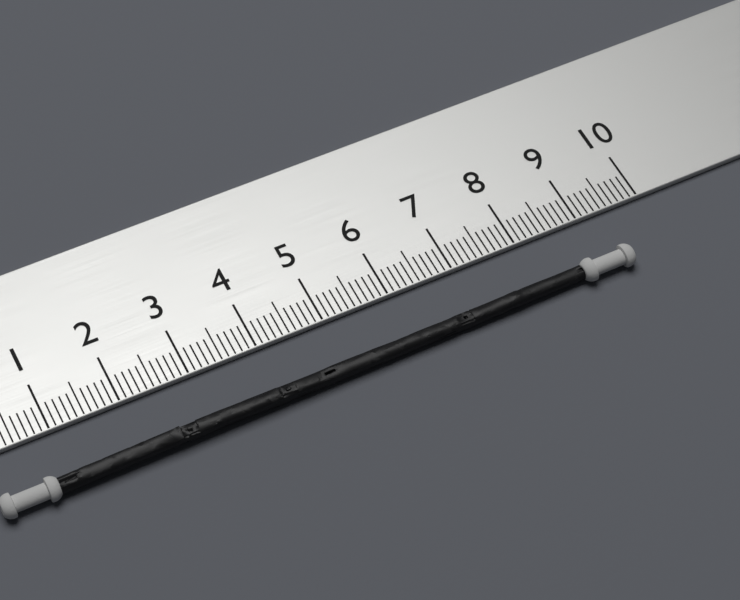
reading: 9.4 cm
